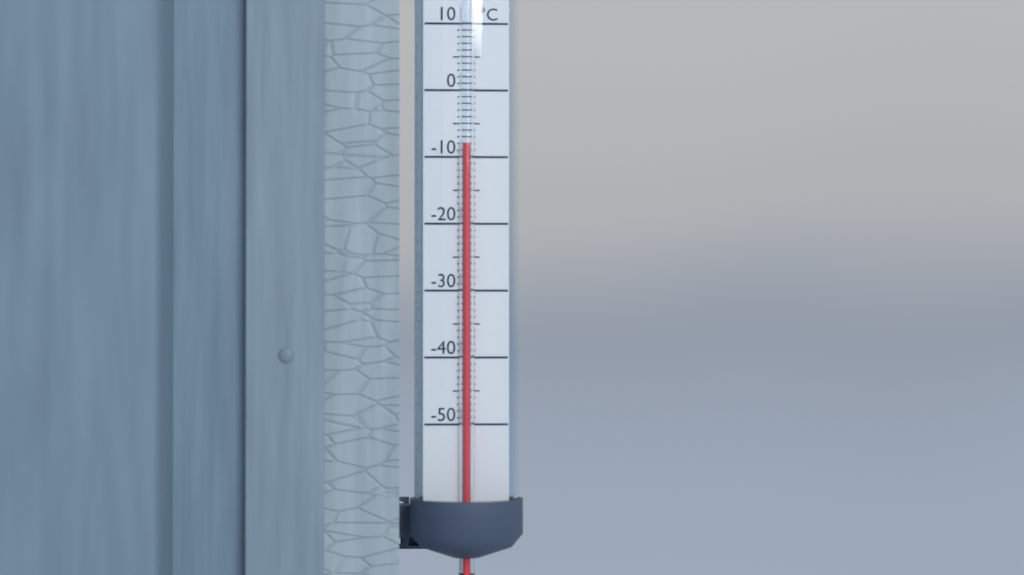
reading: -8 °C
